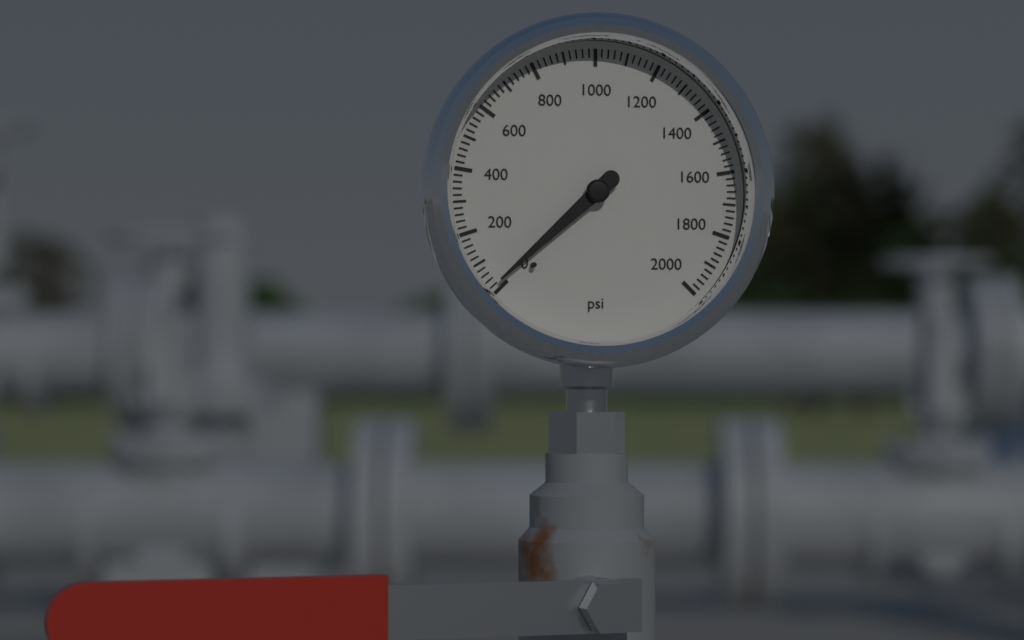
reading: 20 psi
